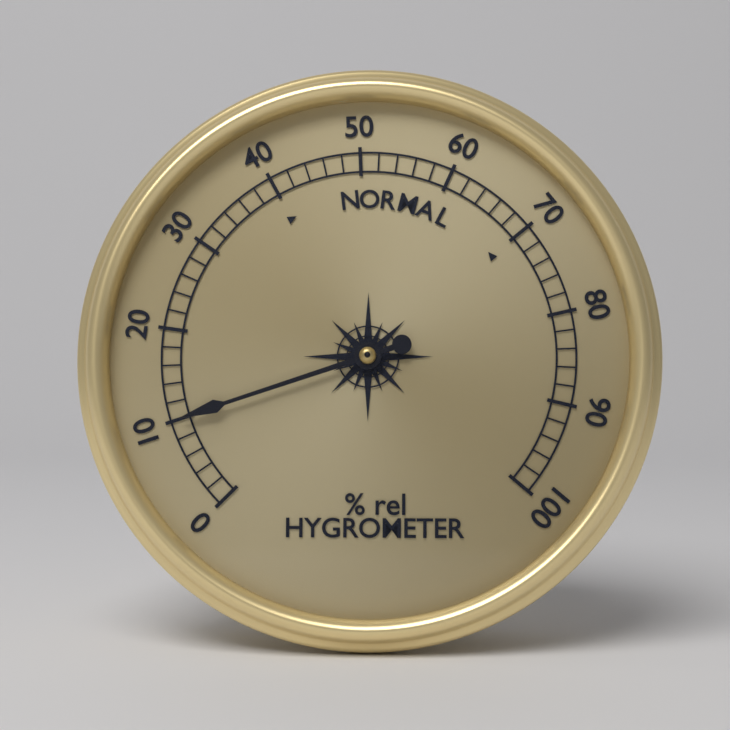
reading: 10 % rel
